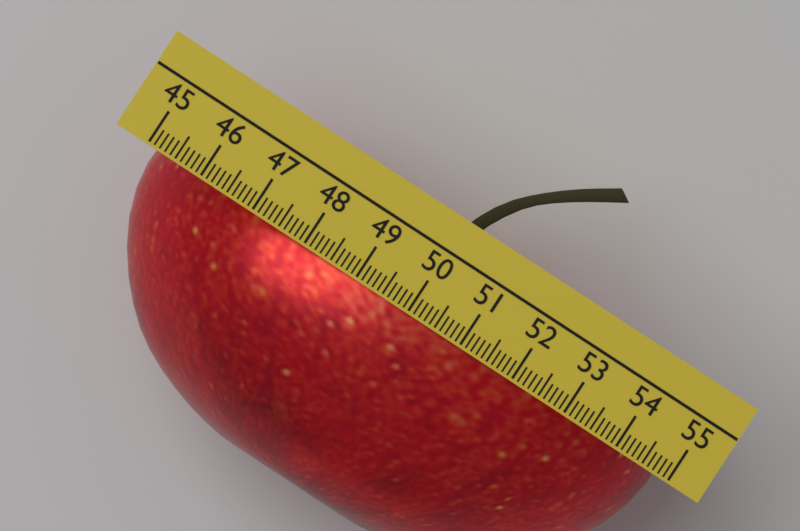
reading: 54.8 (no unit)
